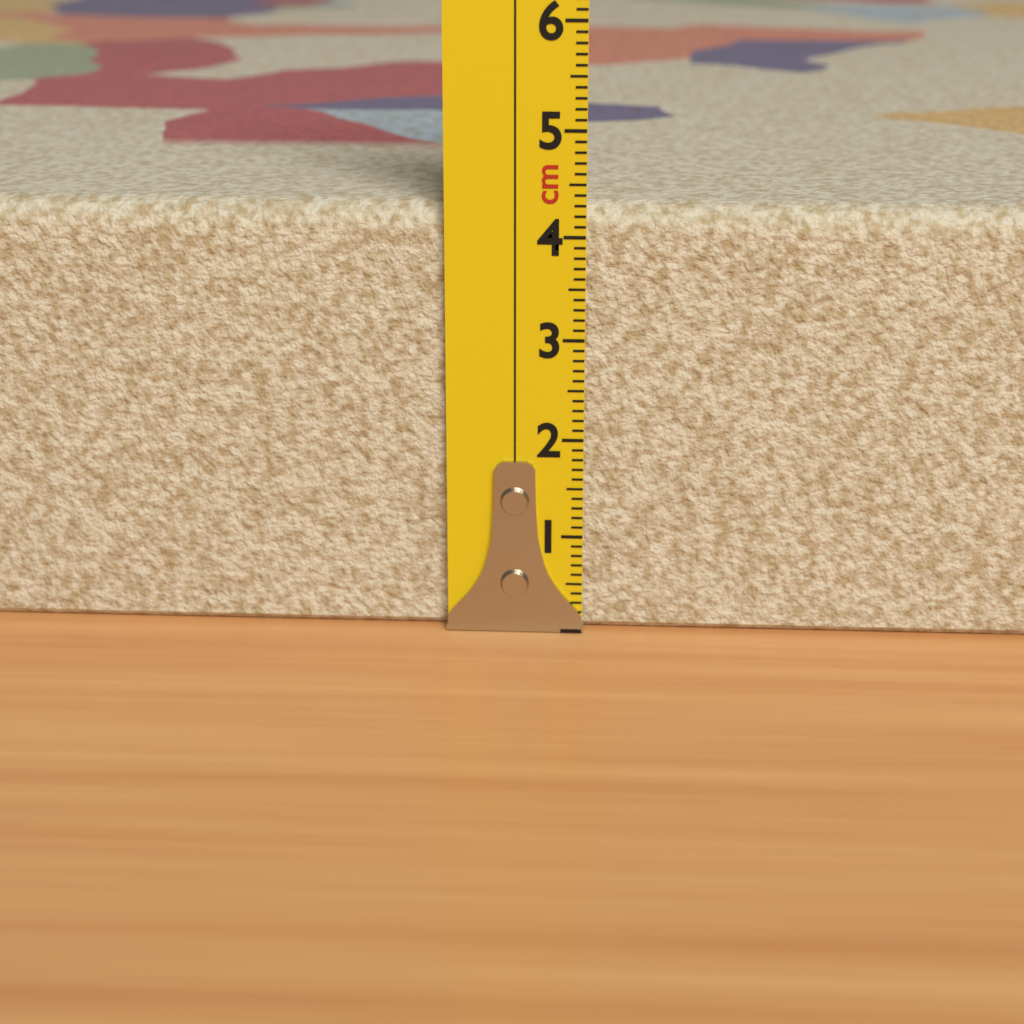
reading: 4.3 cm
